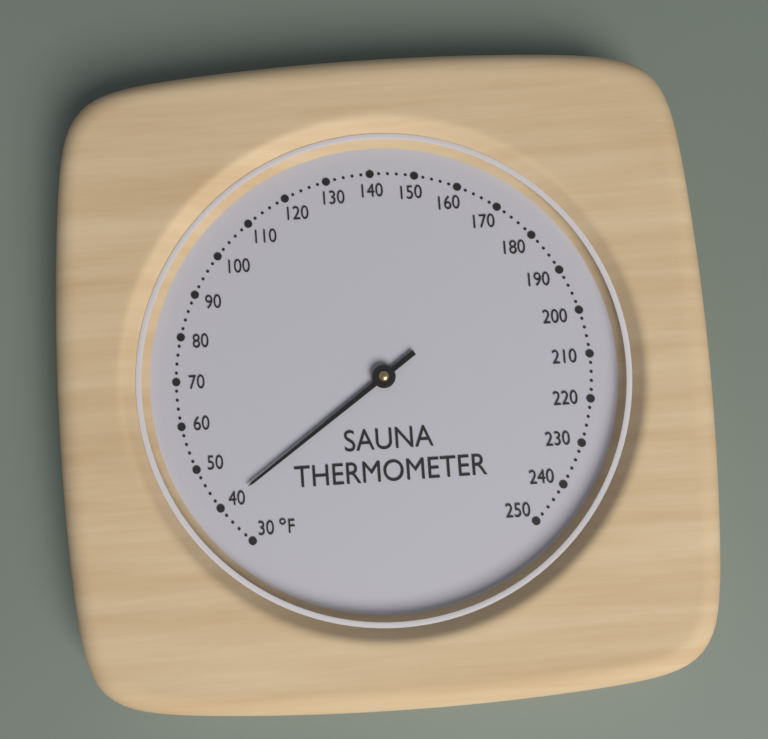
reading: 40 °F
